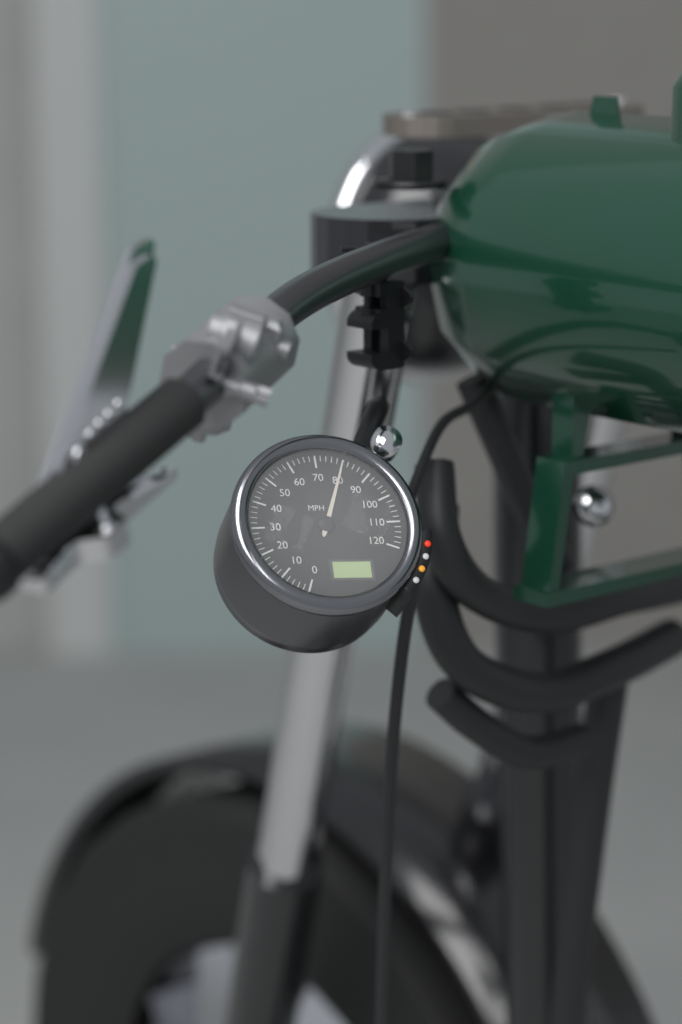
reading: 80 MPH
